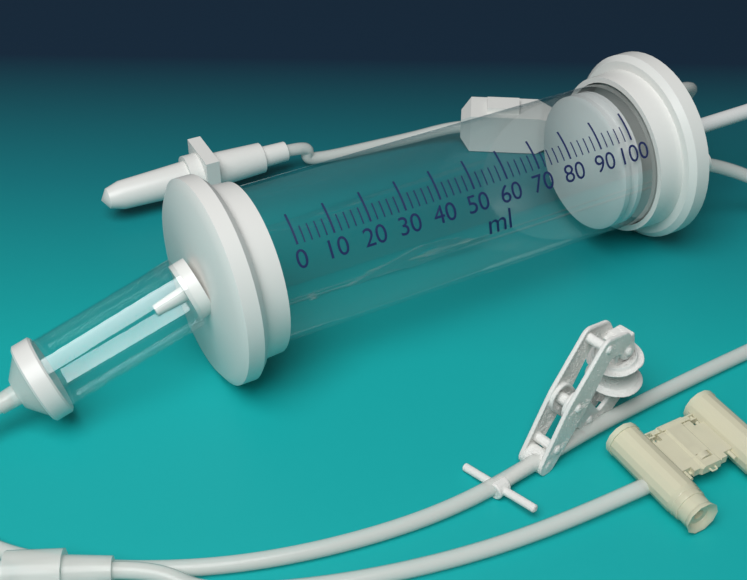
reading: 96 ml
